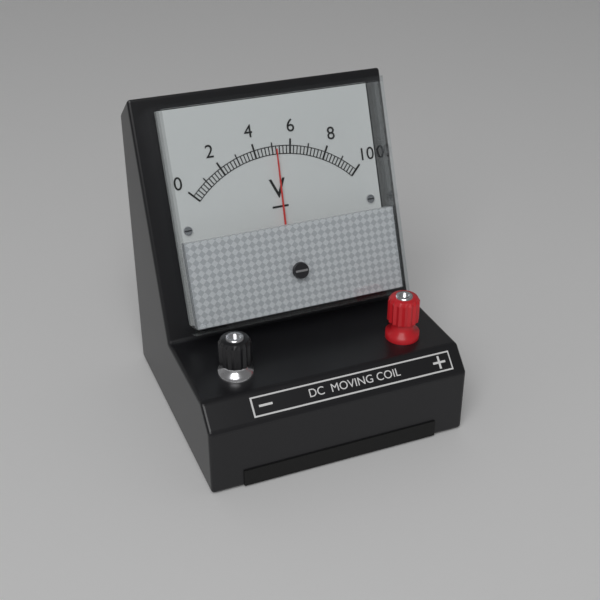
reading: 5.2 V
